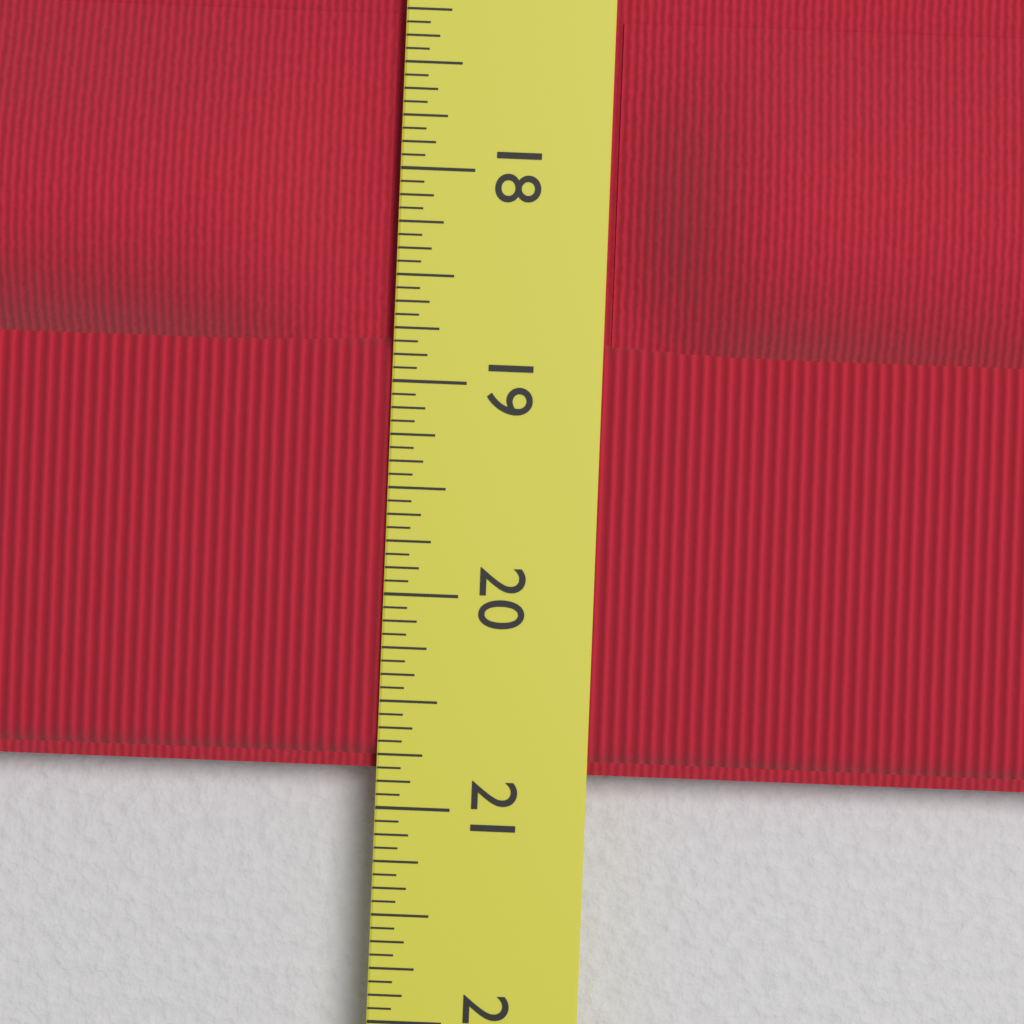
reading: 20.8125 in
